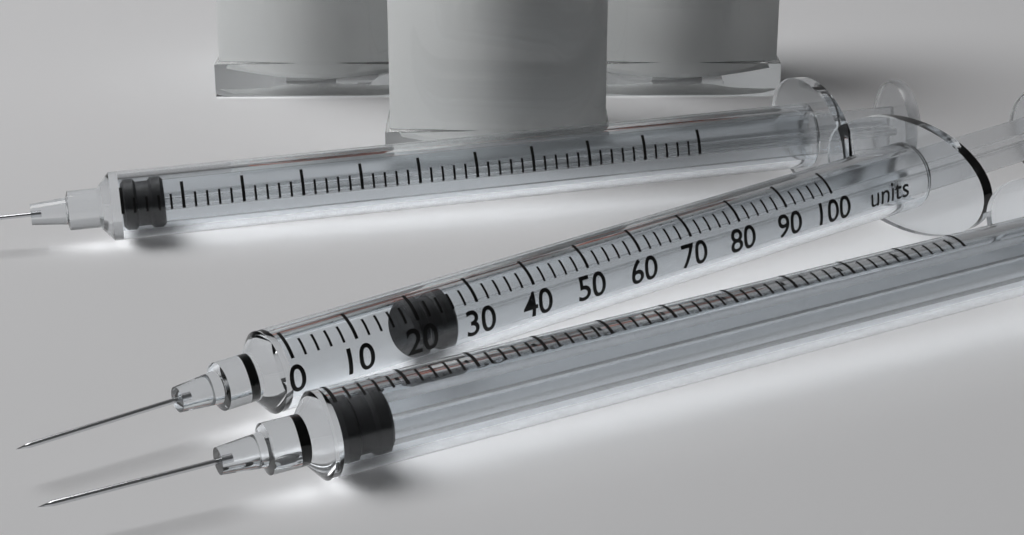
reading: 20 units
